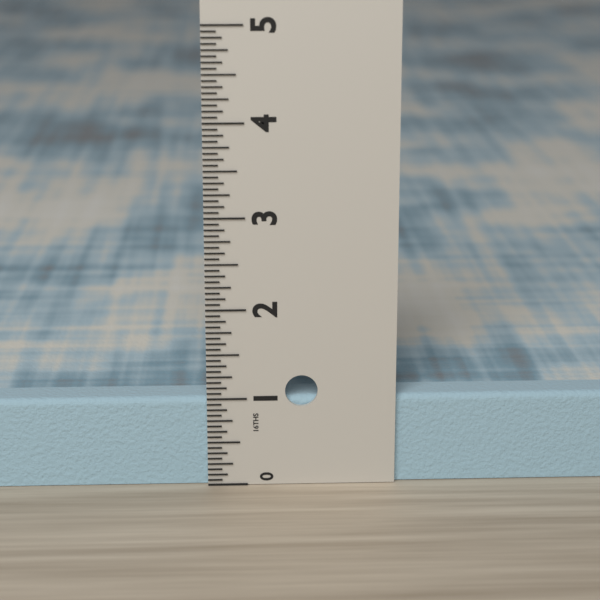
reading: 1.0000 in
